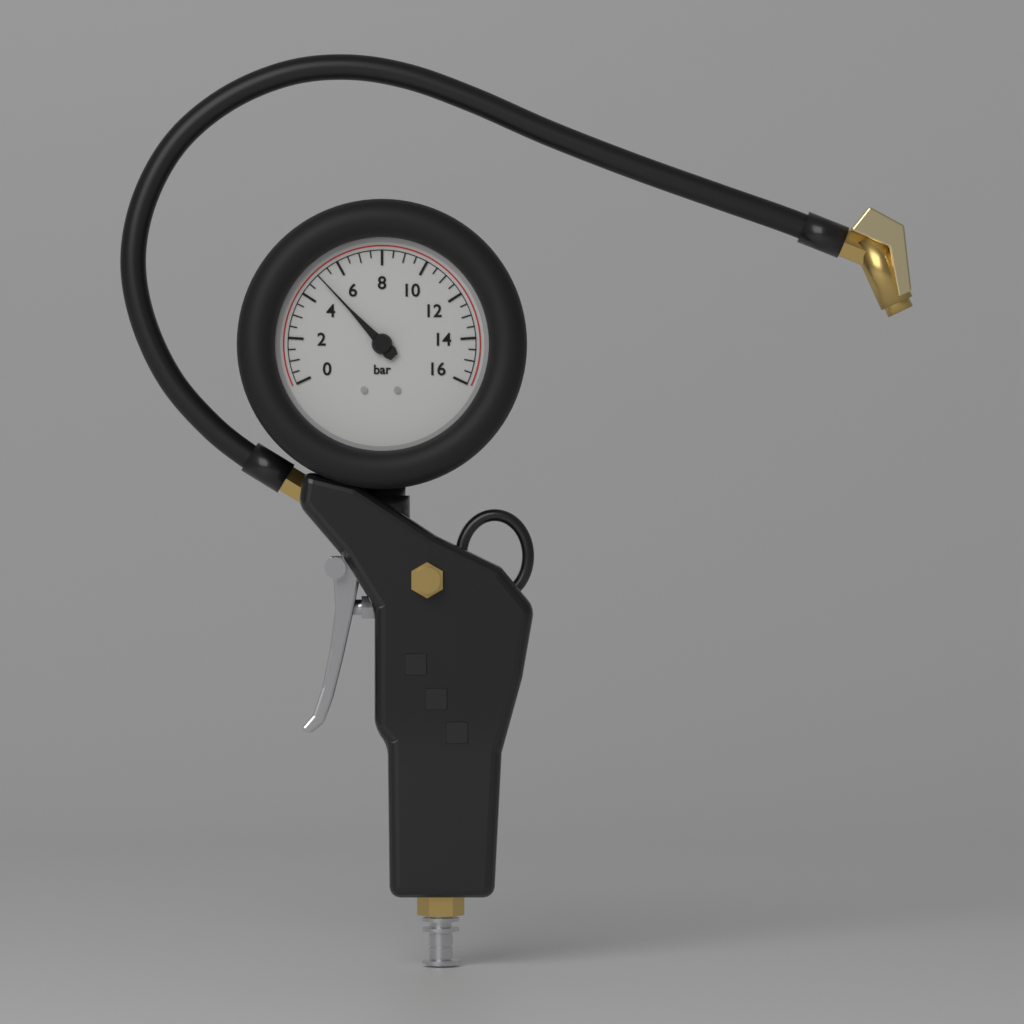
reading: 5.0 bar
